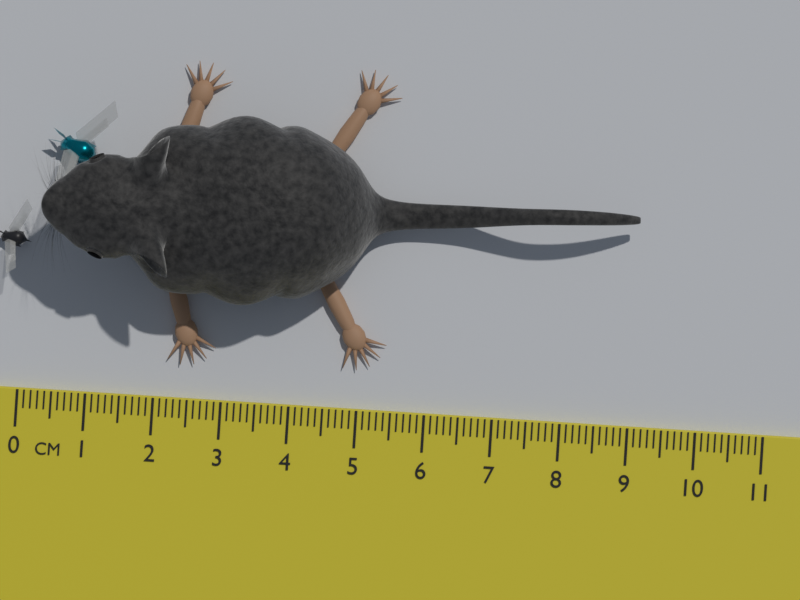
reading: 9.0 cm
